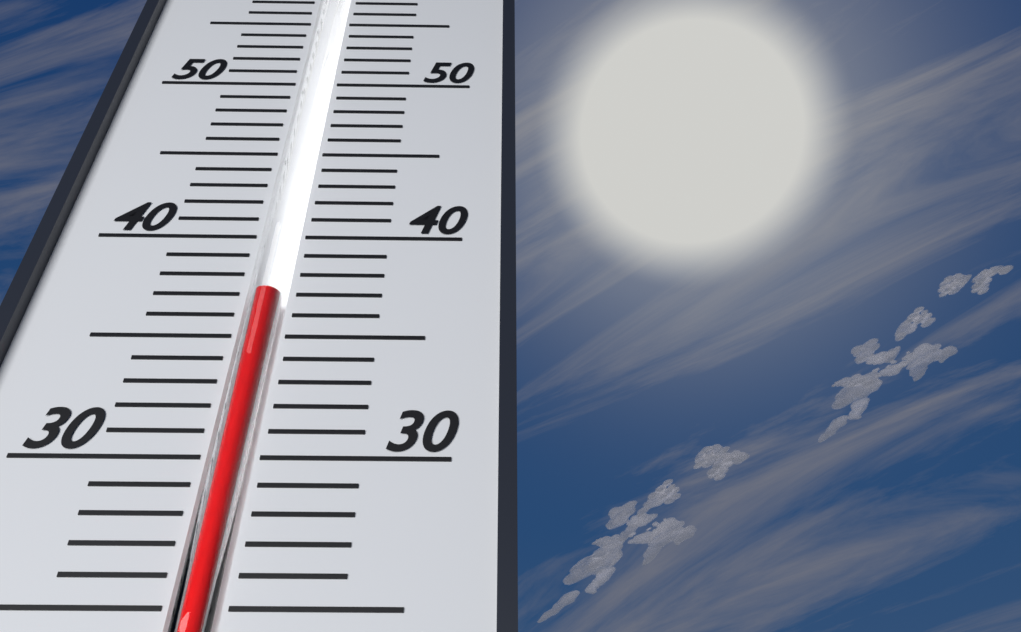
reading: 37 (no unit)
